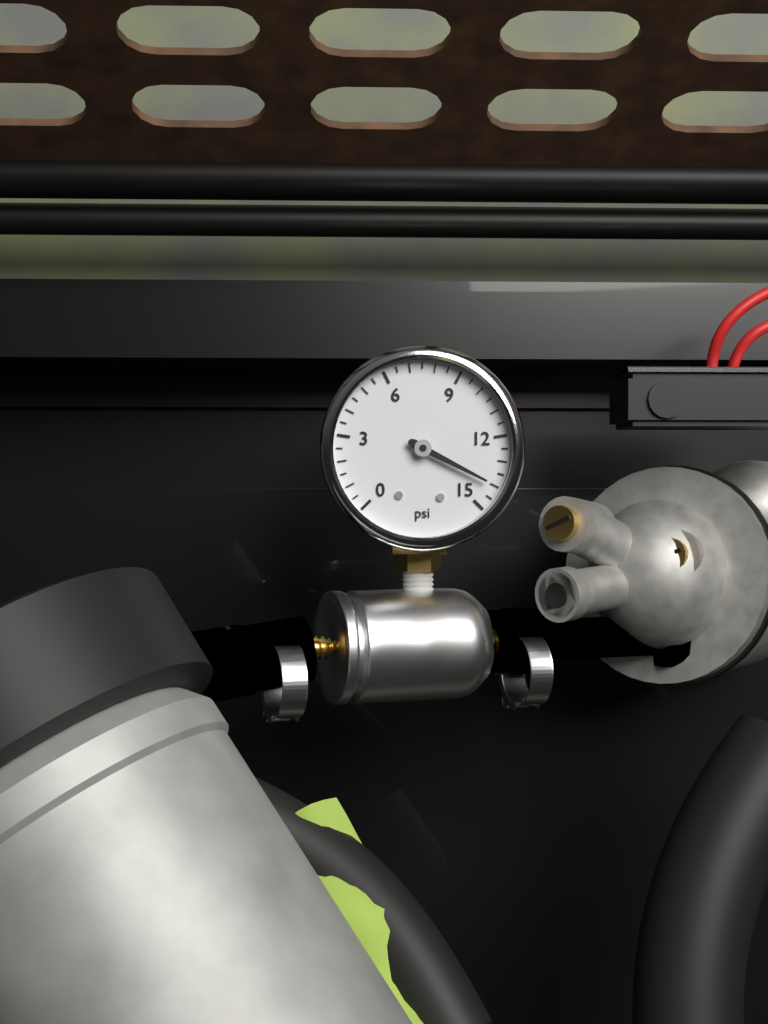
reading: 14.0 psi
